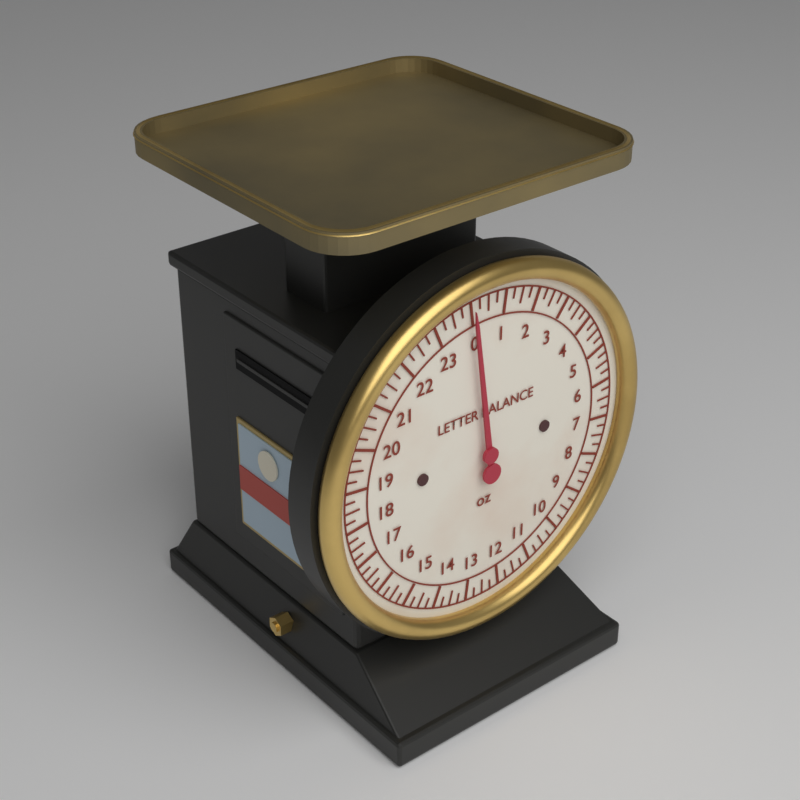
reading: 0.00 oz
